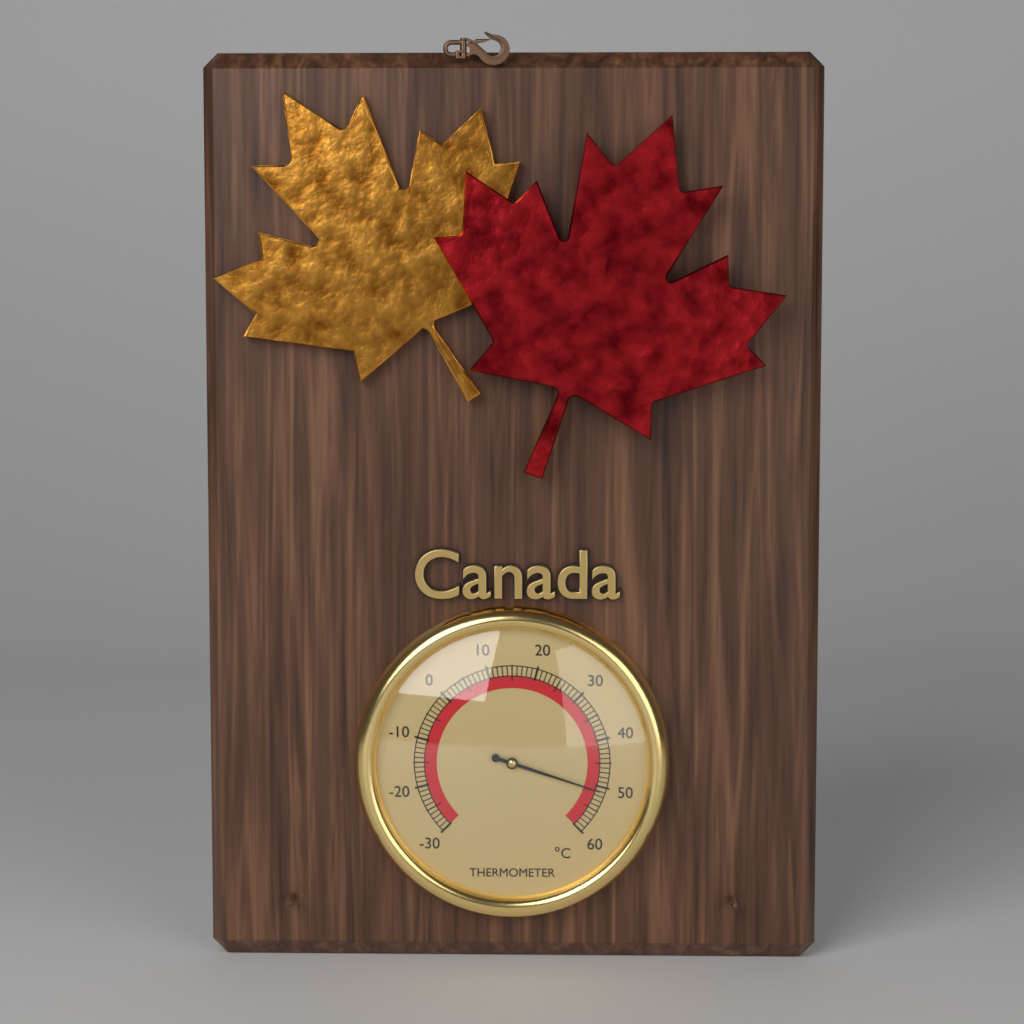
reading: 51 °C
